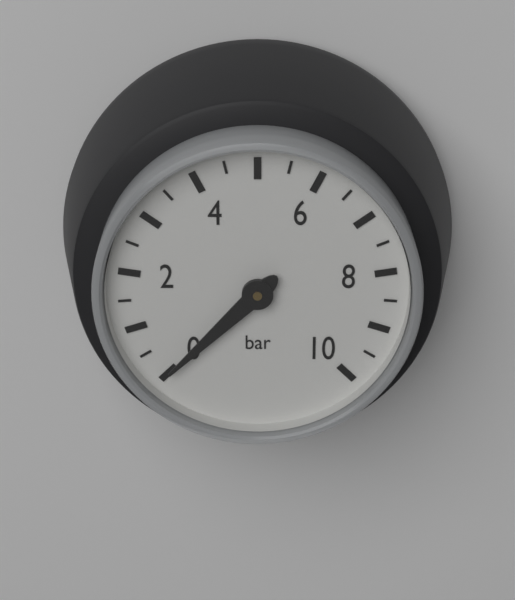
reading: 0.0 bar
